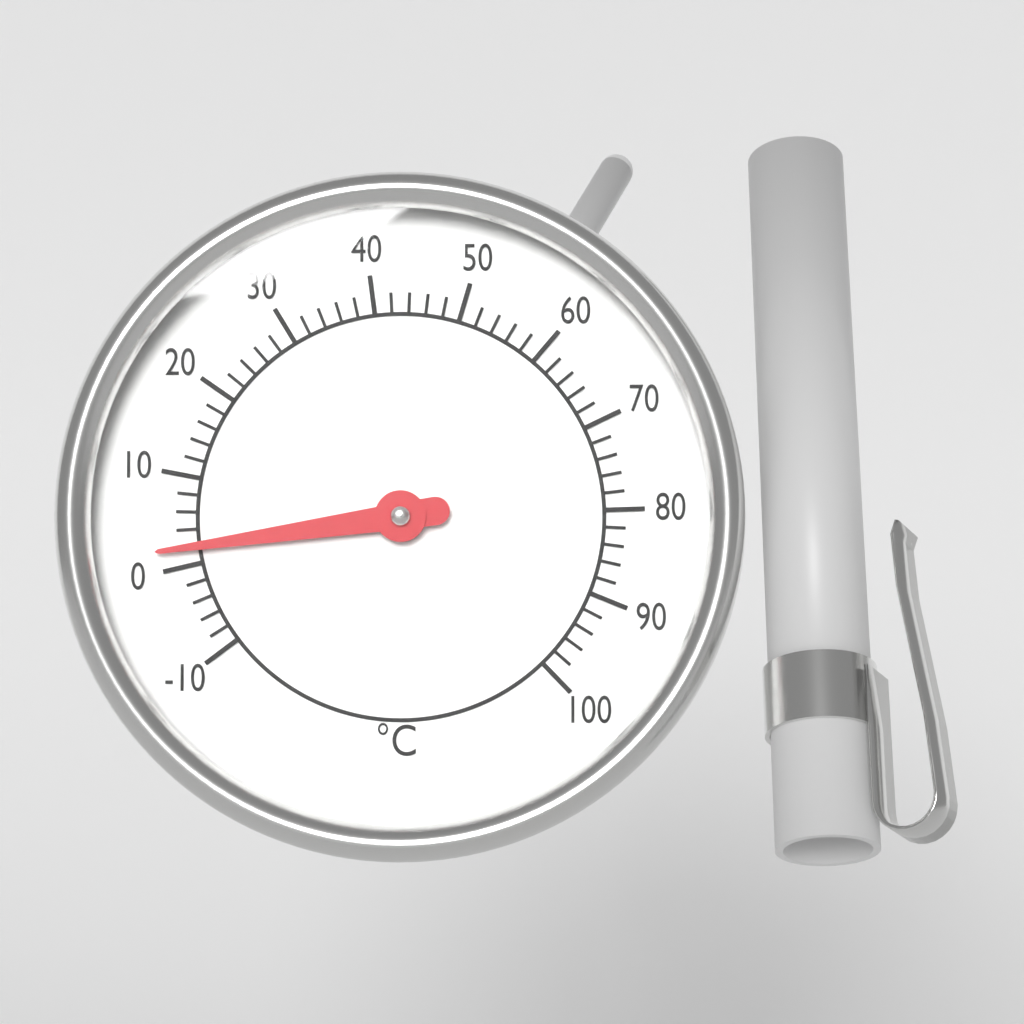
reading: 2 °C
